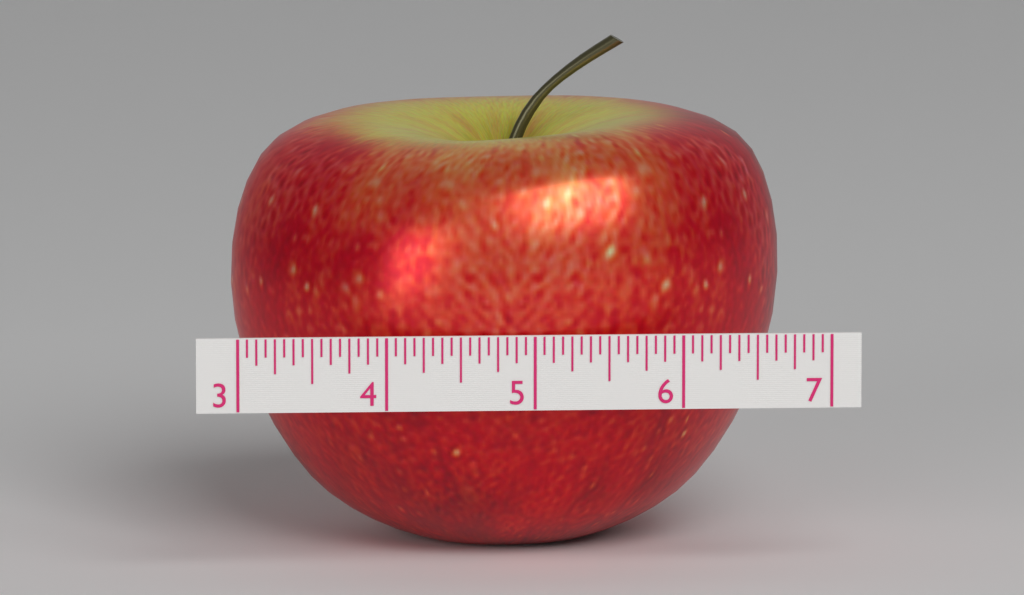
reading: 6.7500 (no unit)
